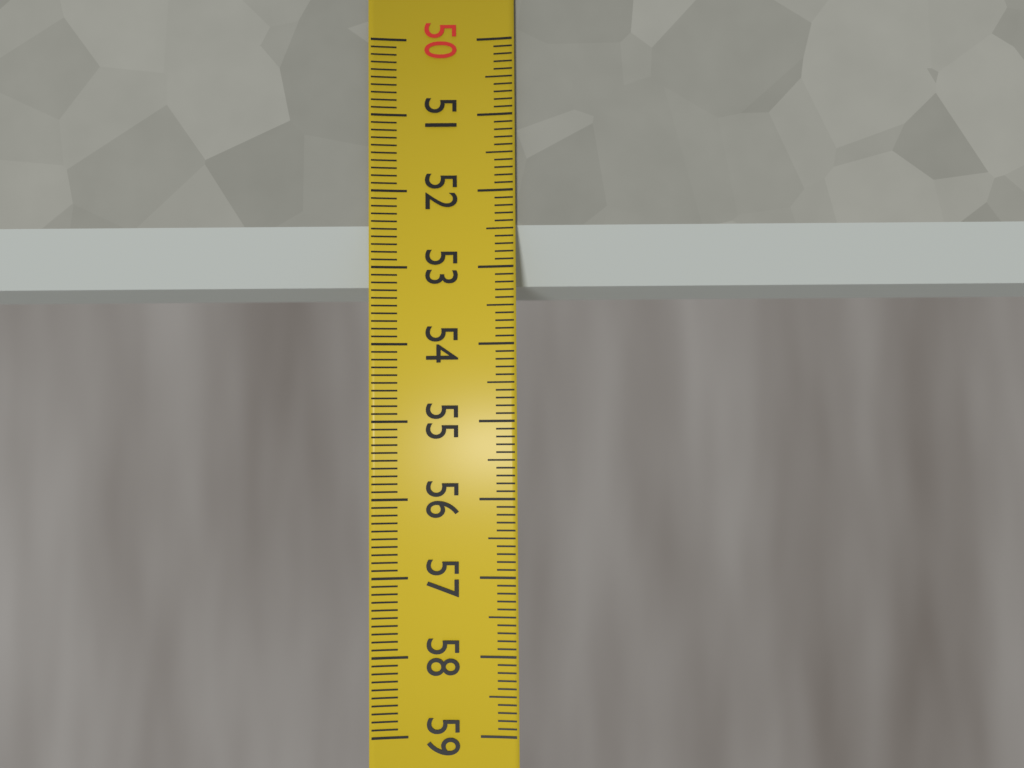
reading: 53.2 (no unit)
